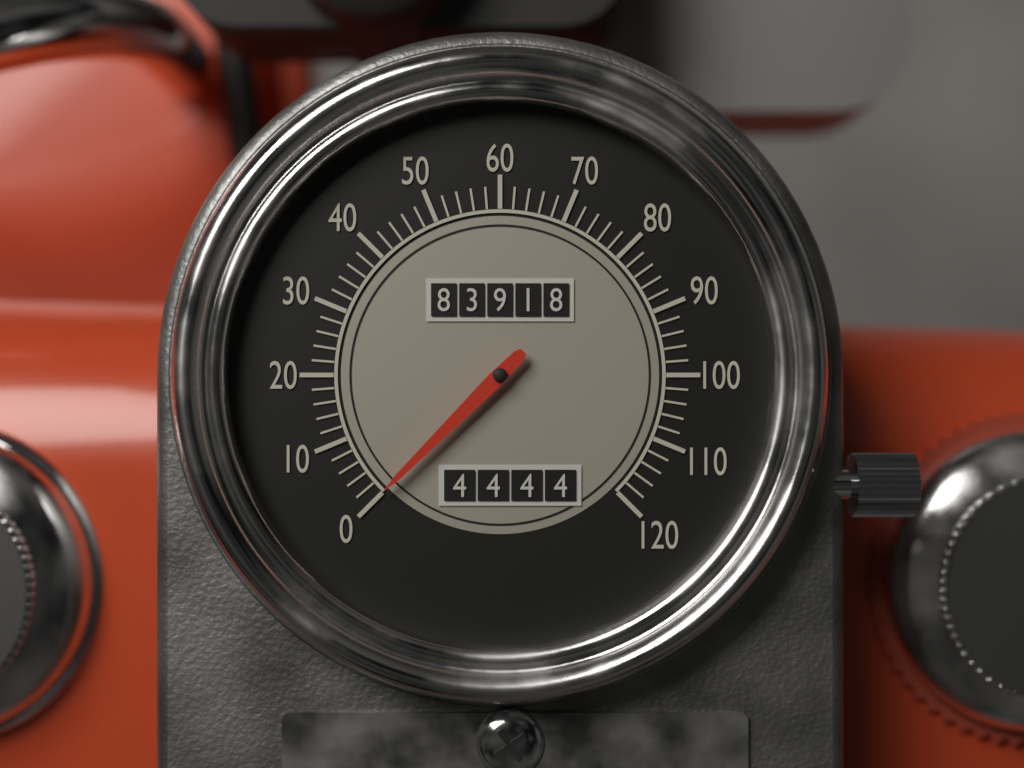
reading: 0 (no unit)
